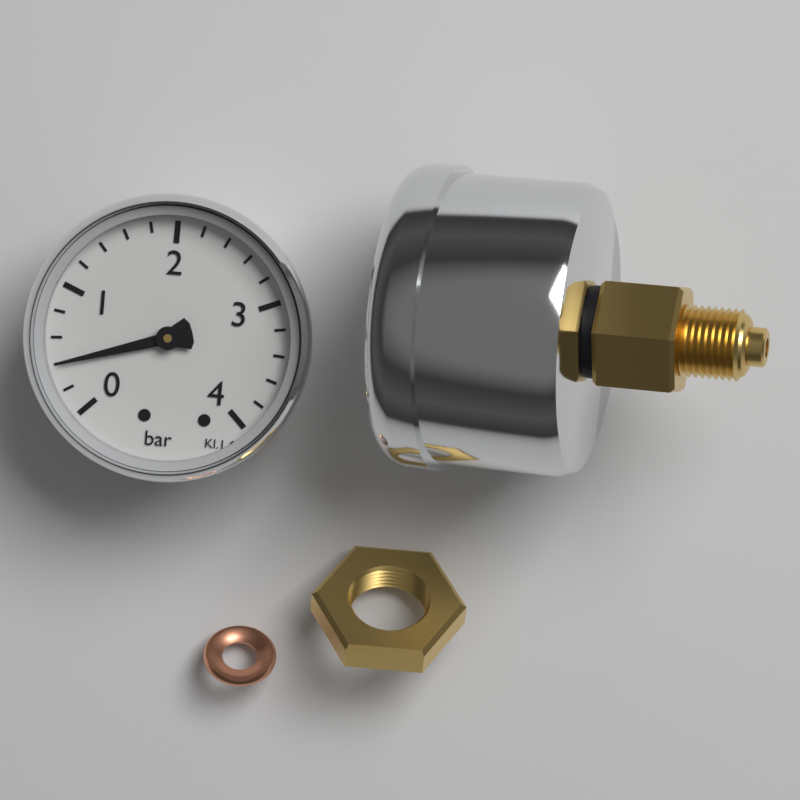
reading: 0.4 bar
